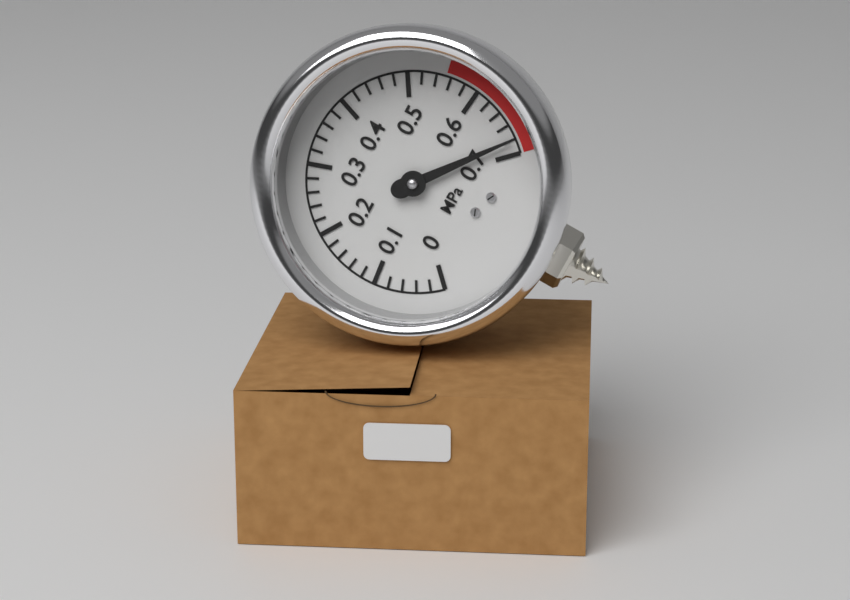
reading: 0.68 MPa
